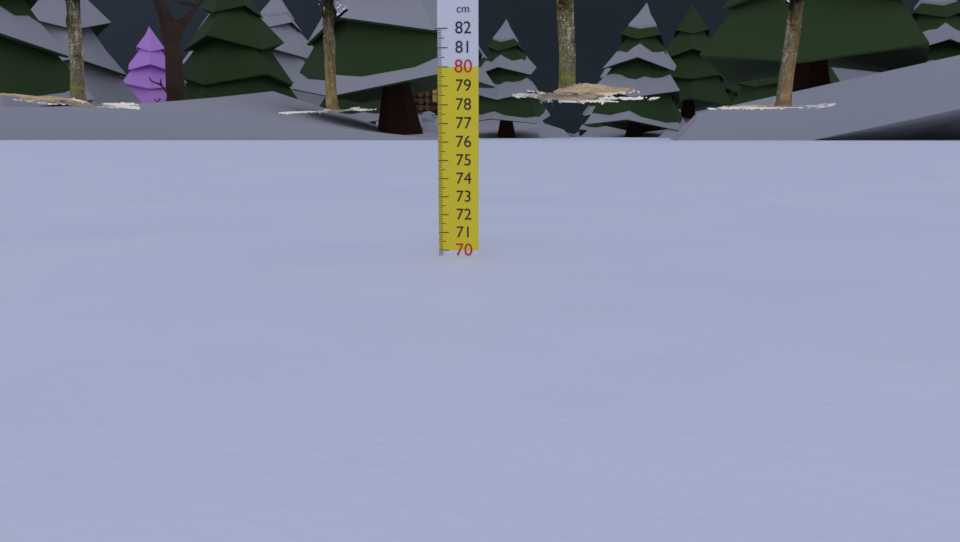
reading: 69.7 cm
